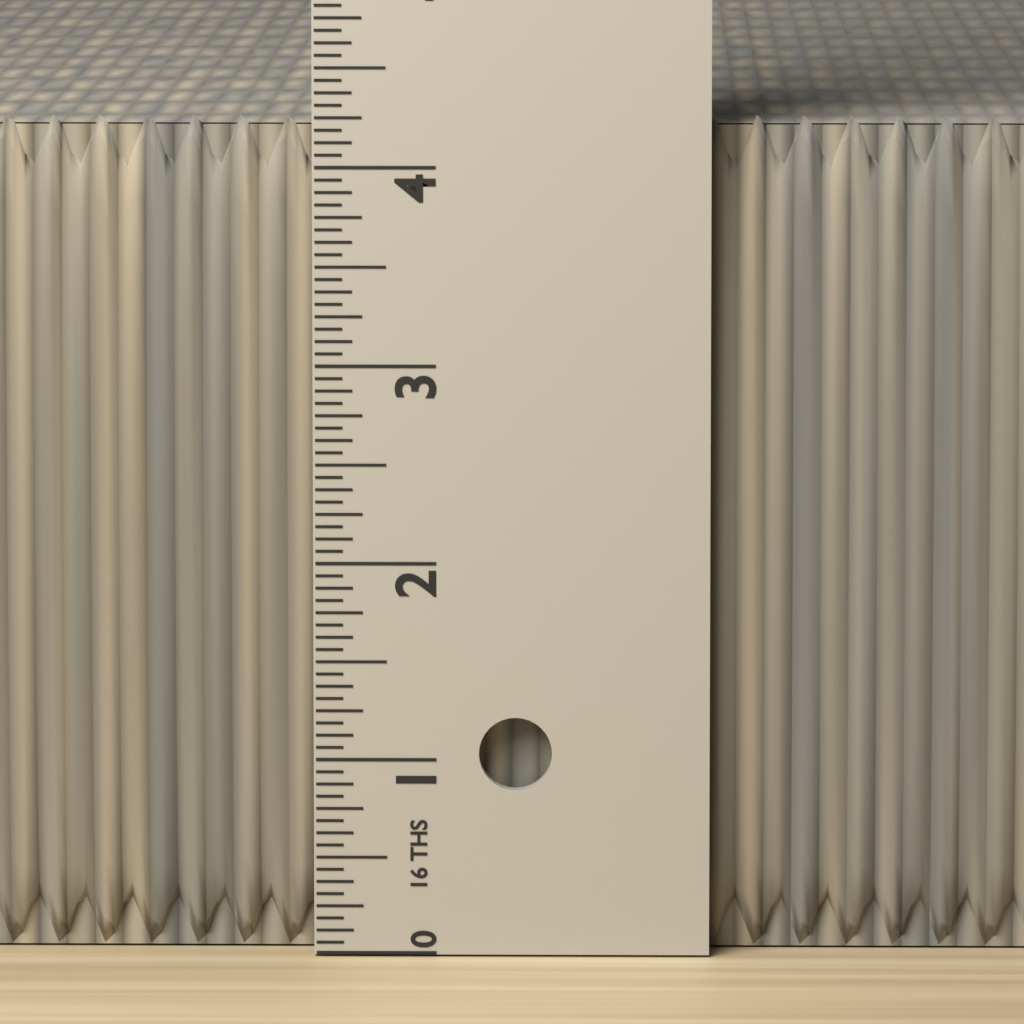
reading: 4.2500 in
